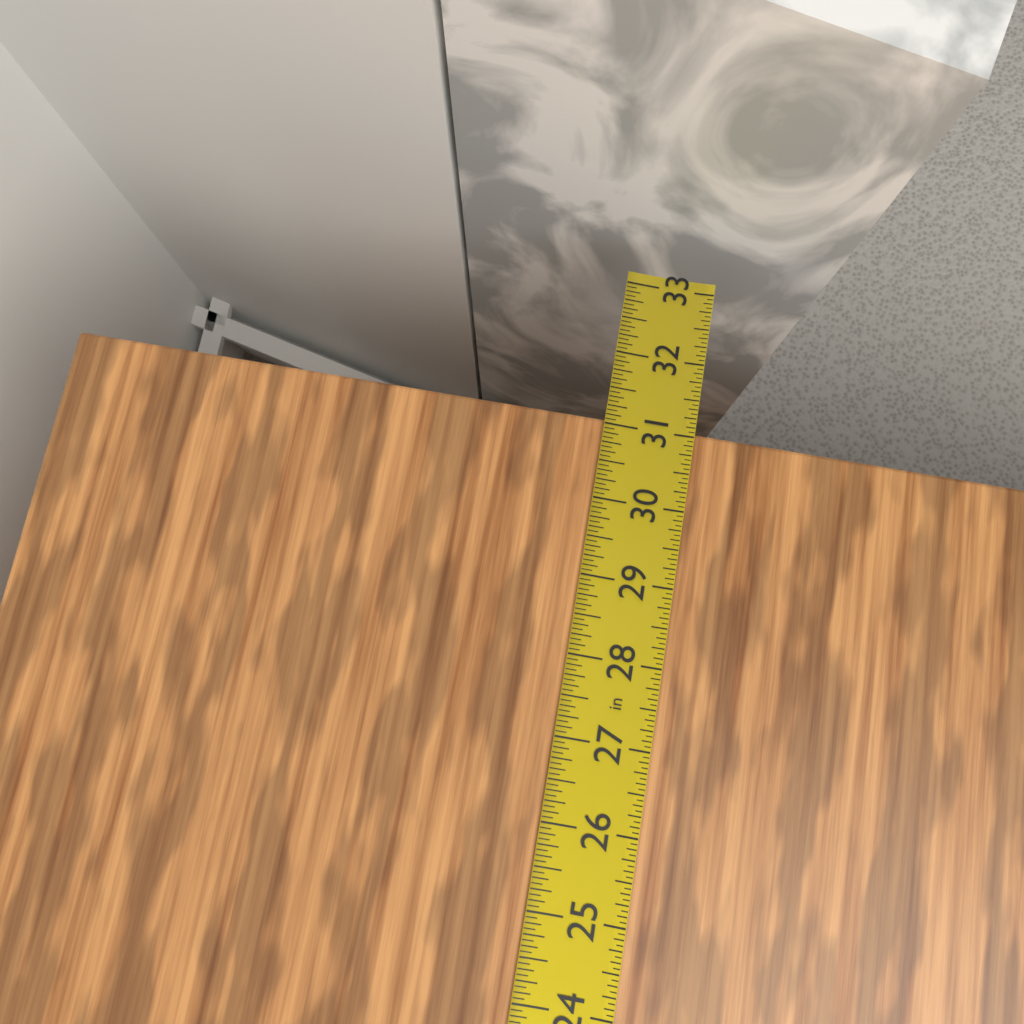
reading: 31.0625 in
